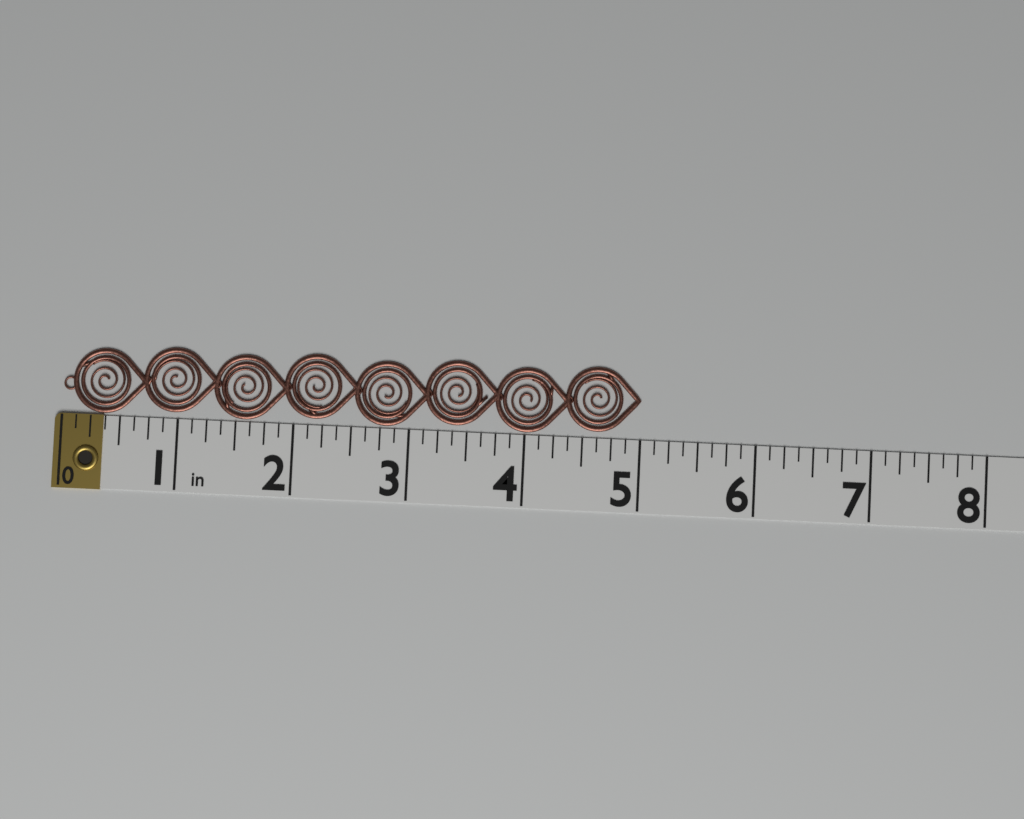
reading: 5.000 in
